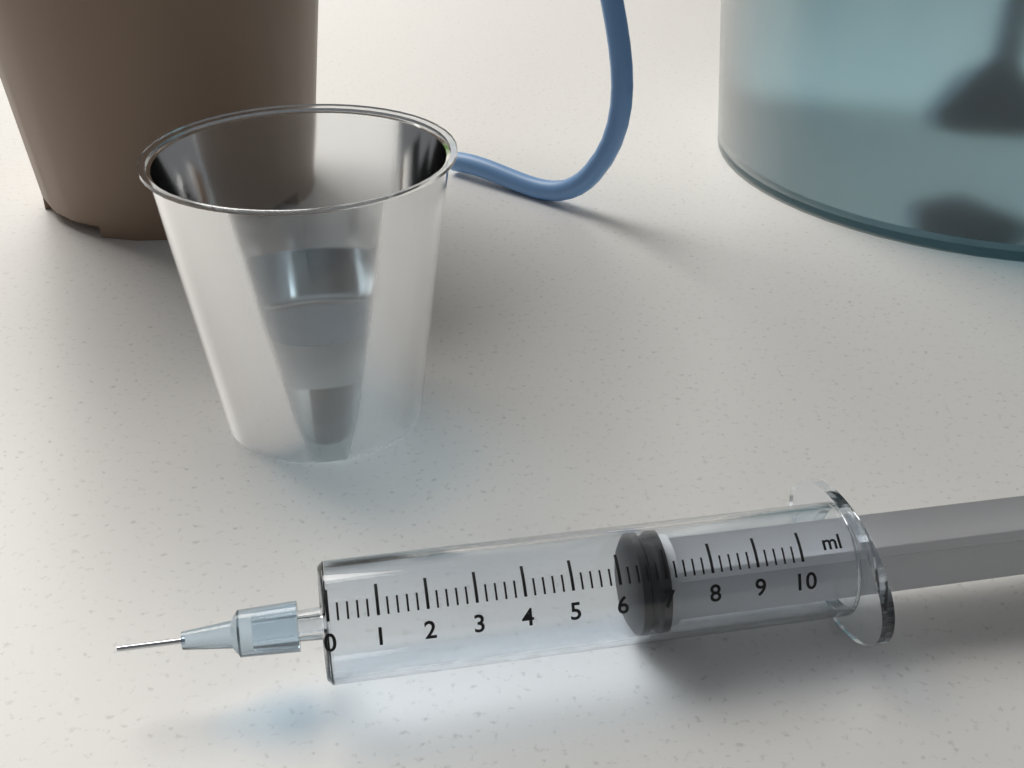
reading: 6.4 ml
